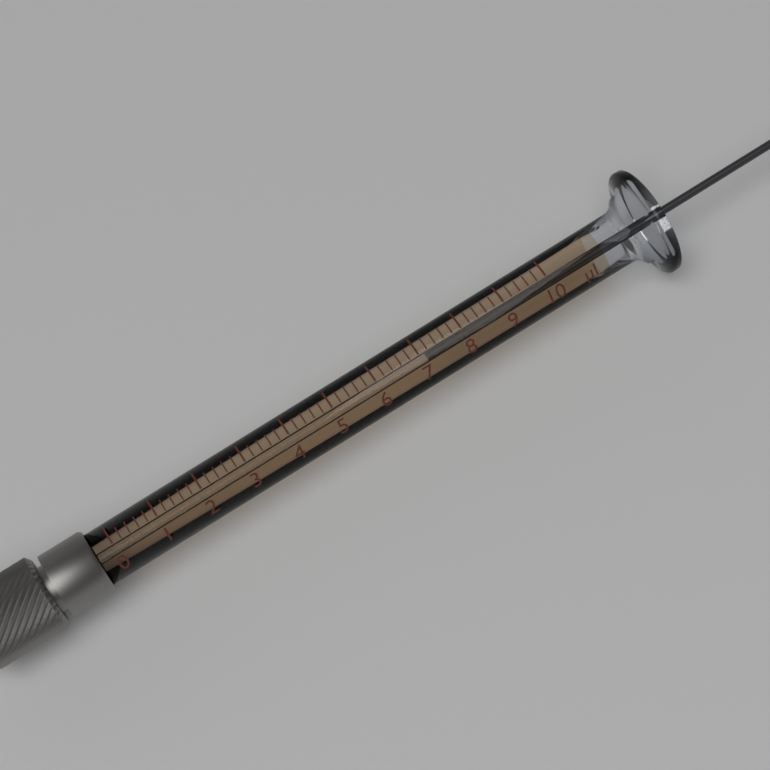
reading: 7.2 µl
